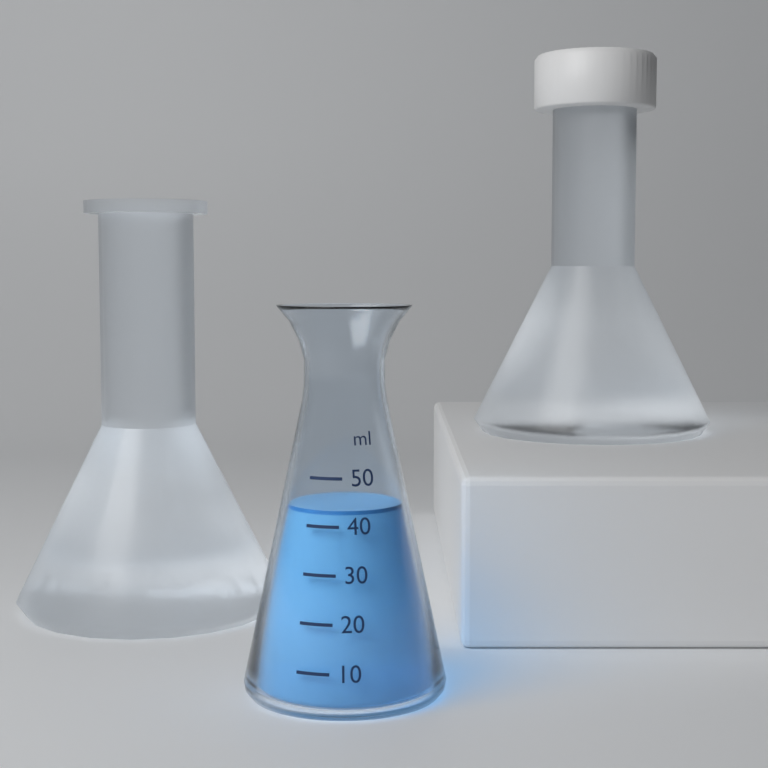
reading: 43 ml
